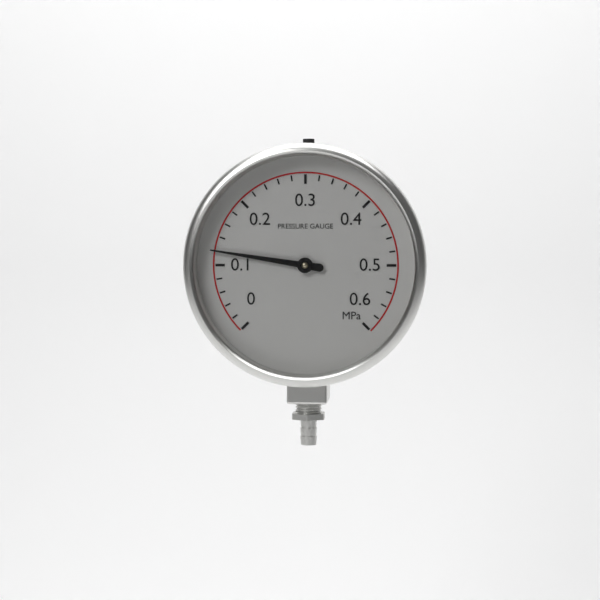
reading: 0.12 MPa
